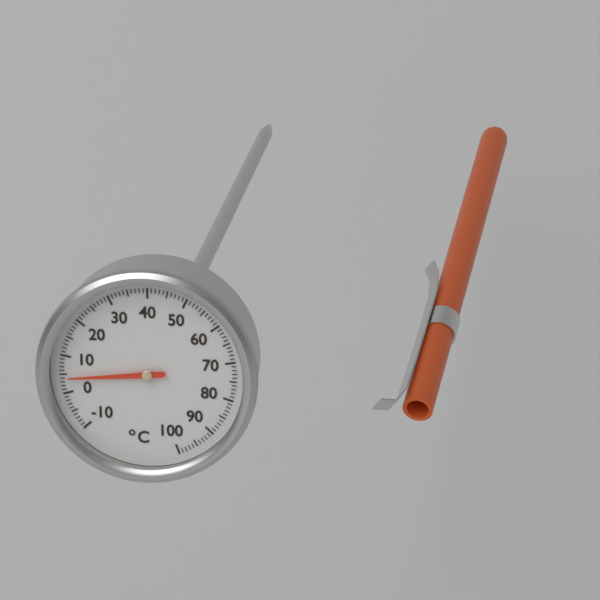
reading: 4 °C
